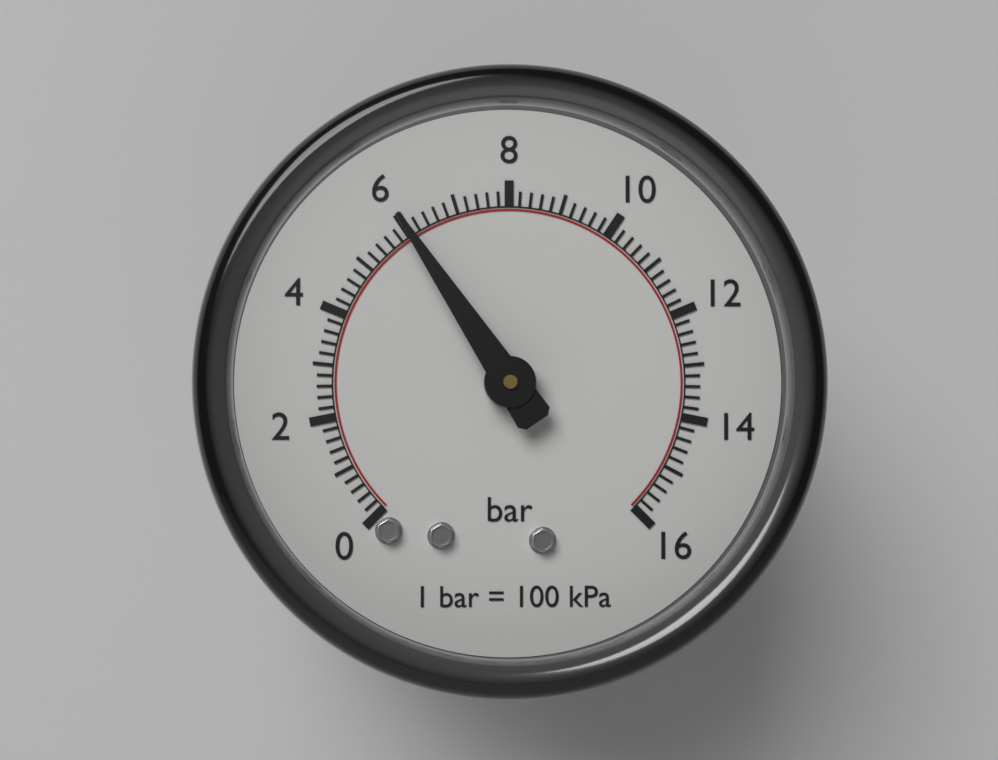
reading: 6.0 bar
